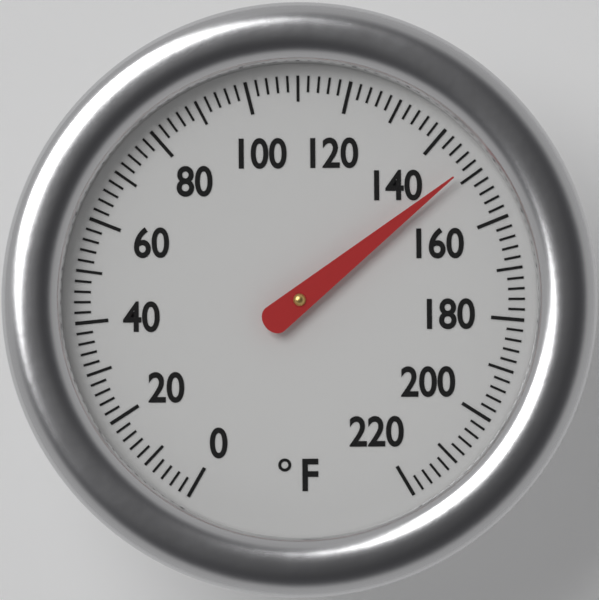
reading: 148 °F
